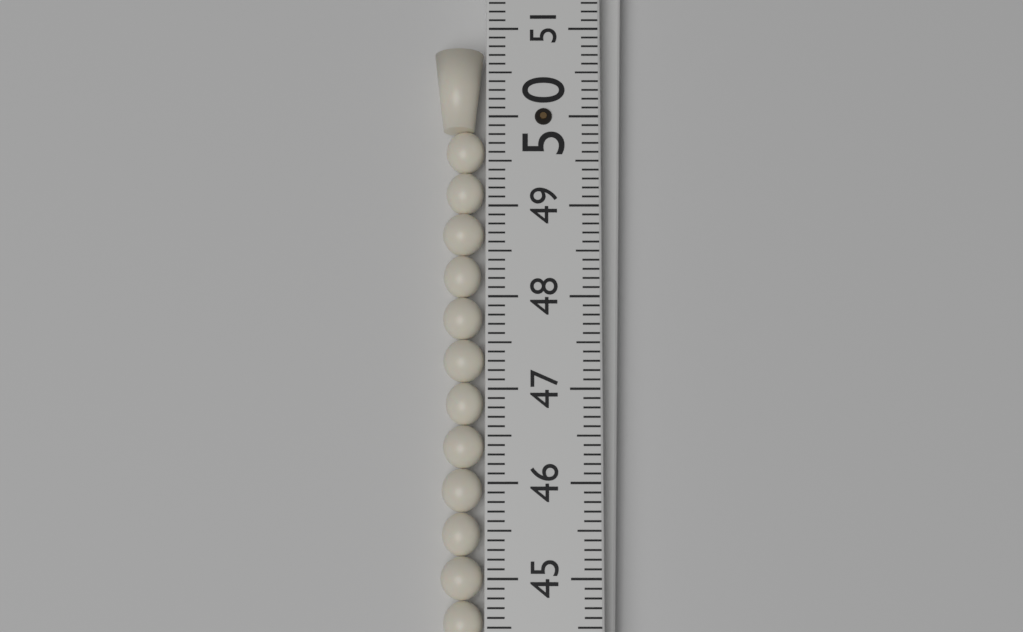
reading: 50.8 (no unit)
